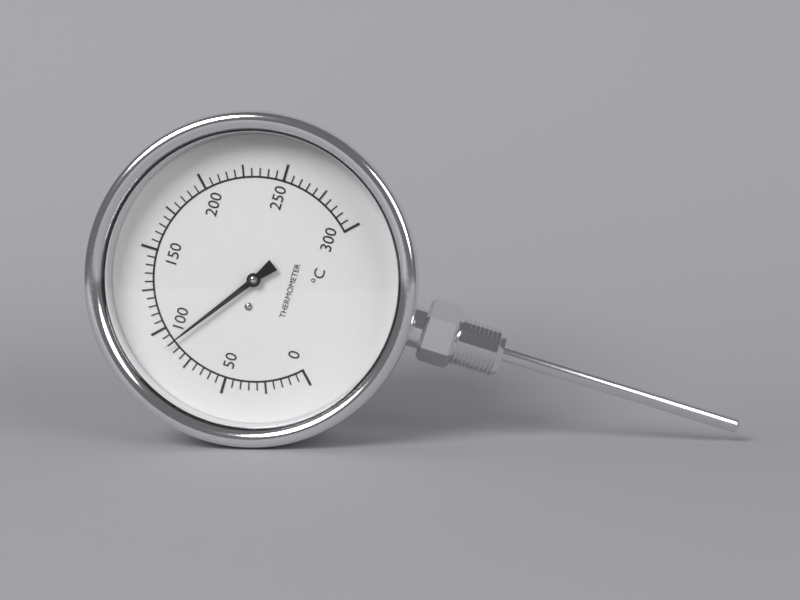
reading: 90 °C
